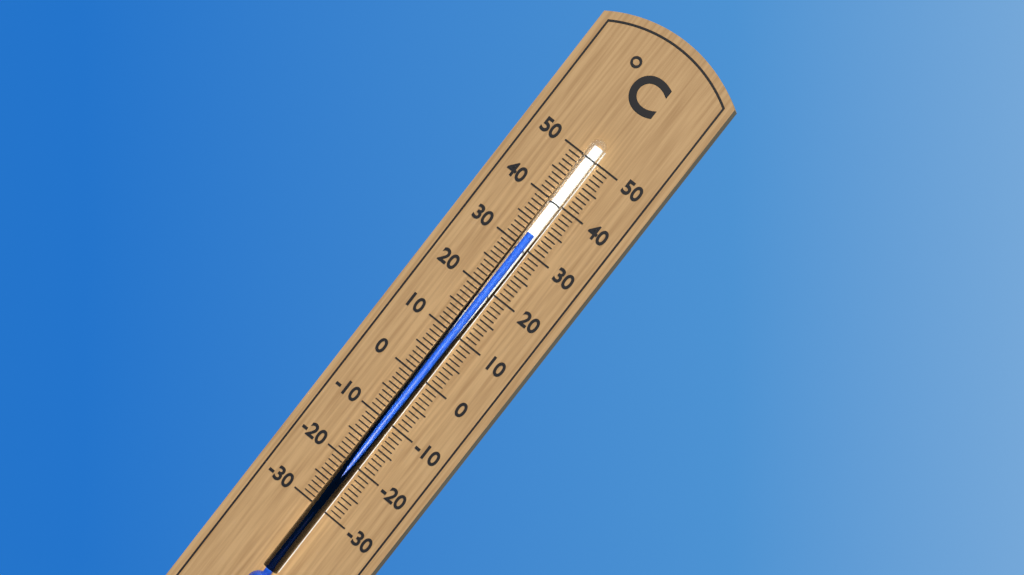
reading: 33 °C
